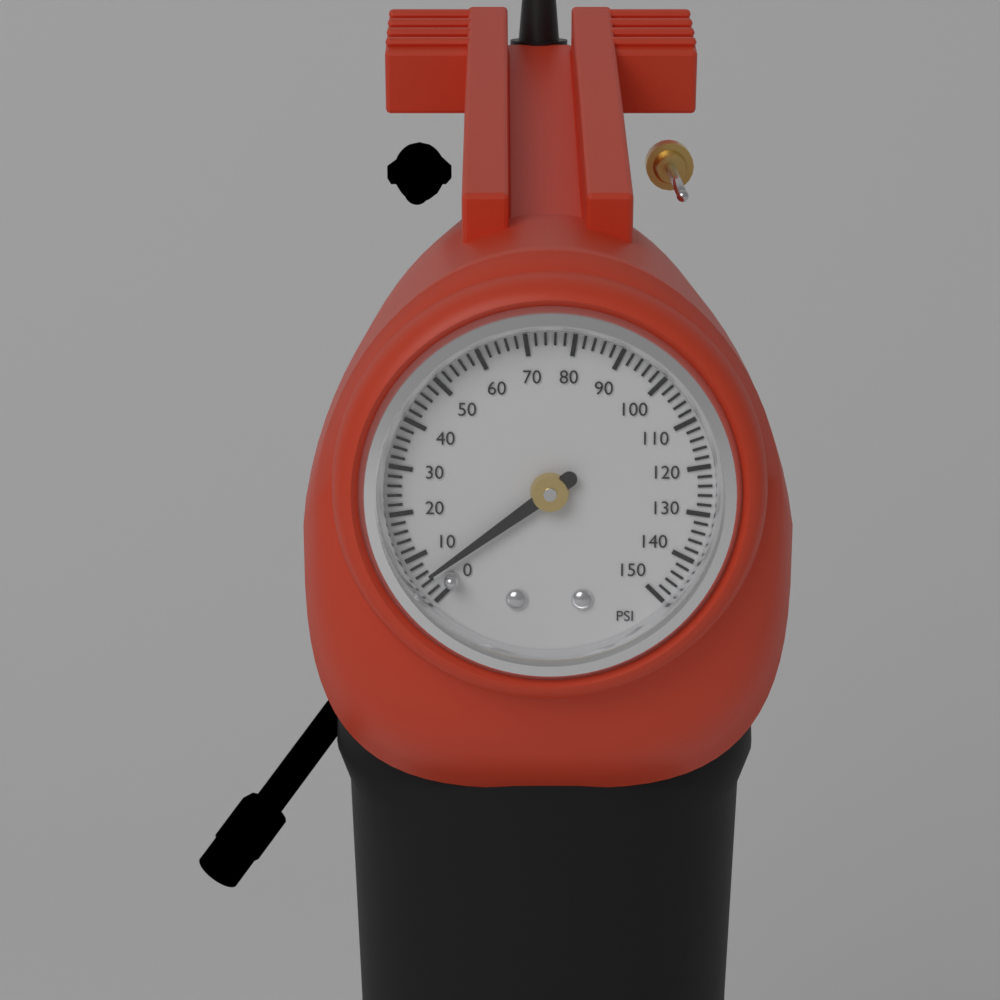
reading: 5 psi
